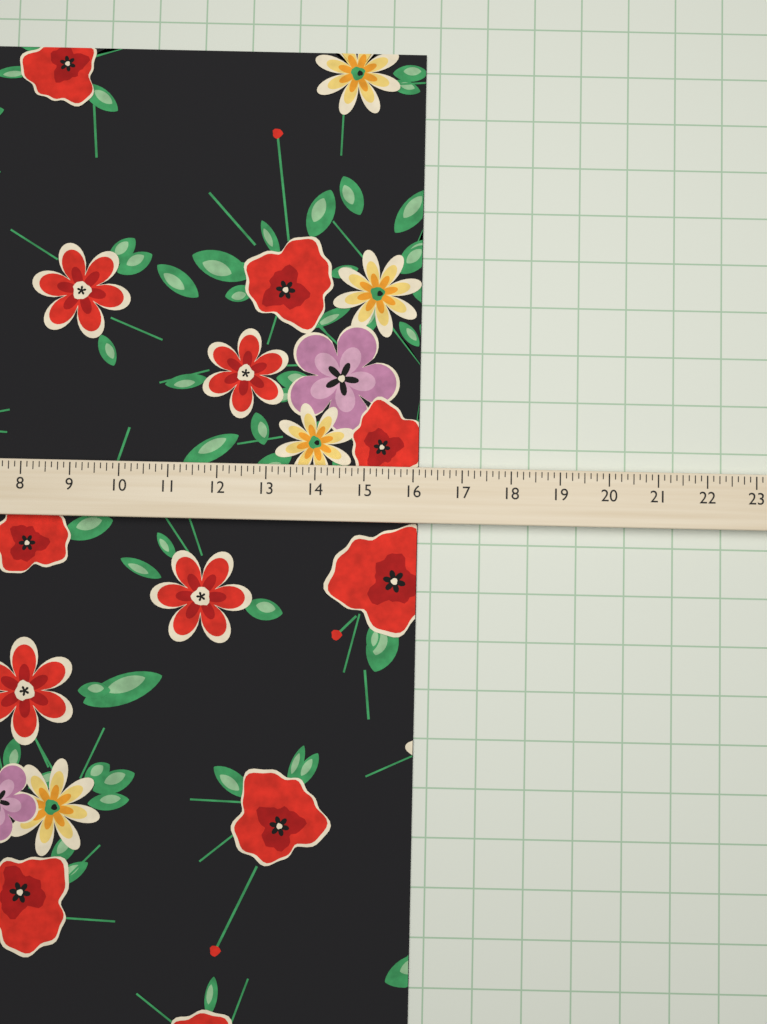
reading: 16.125 (no unit)
